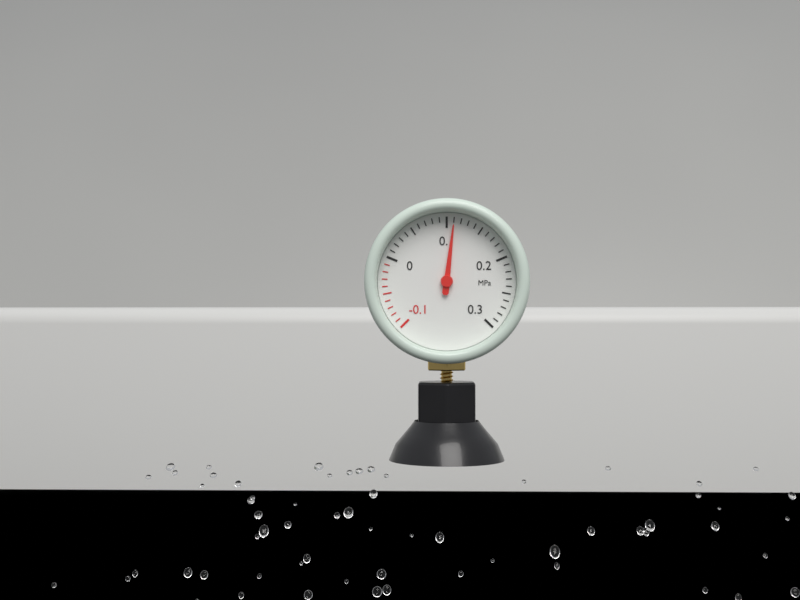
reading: 0.11 MPa
